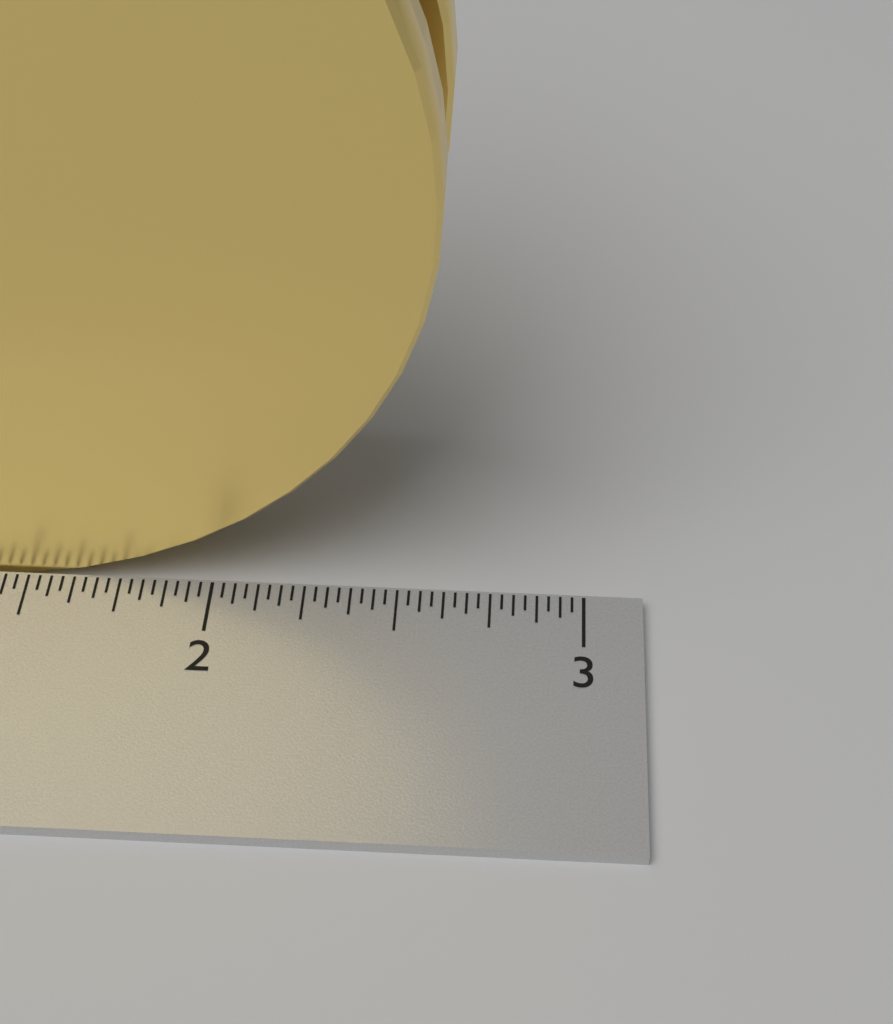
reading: 2.62500 inch
